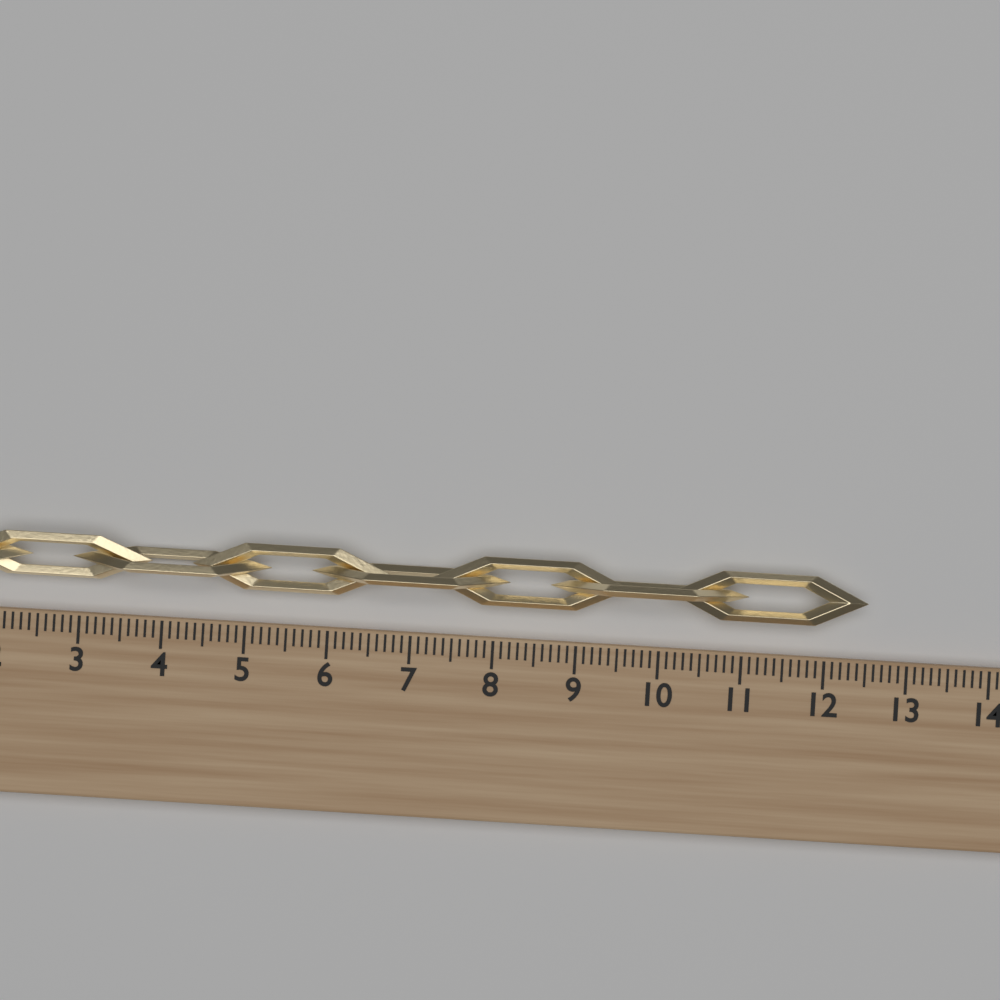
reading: 12.5 (no unit)
